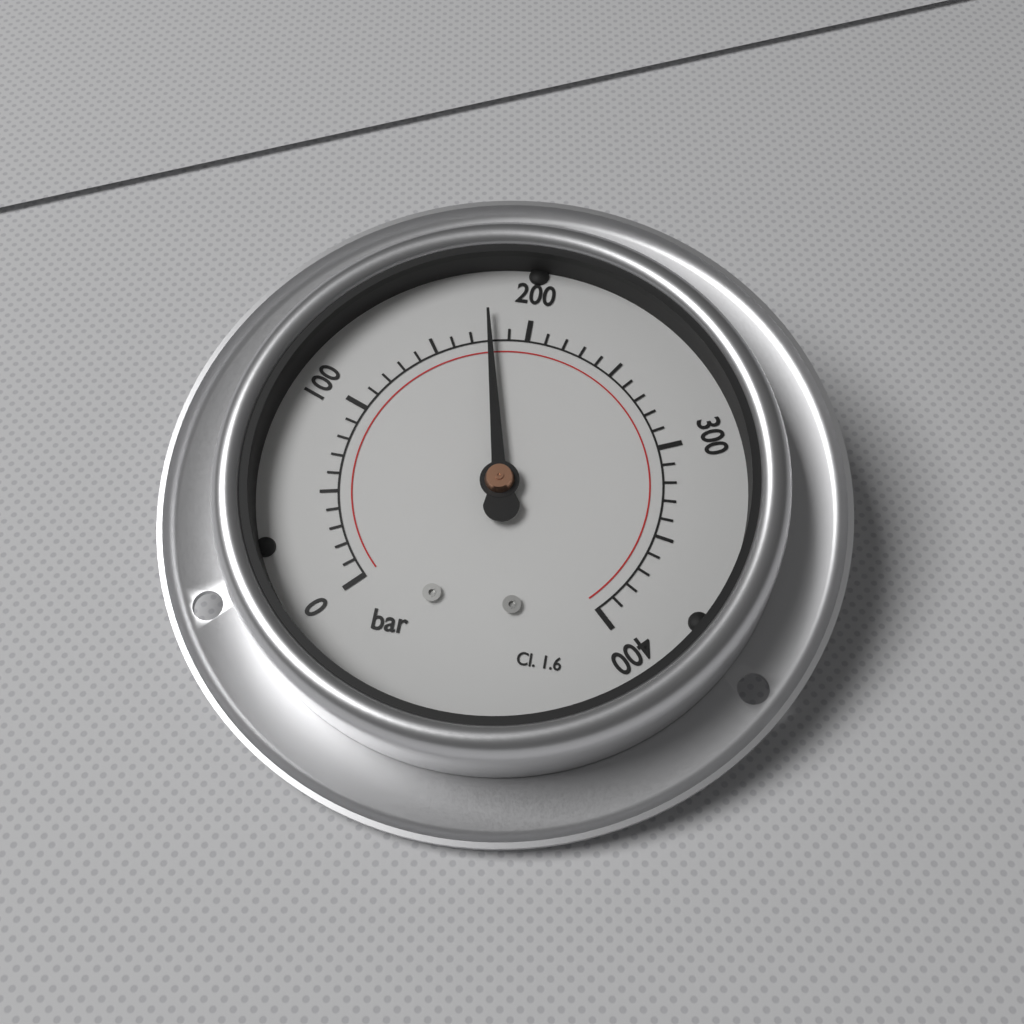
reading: 180 bar
